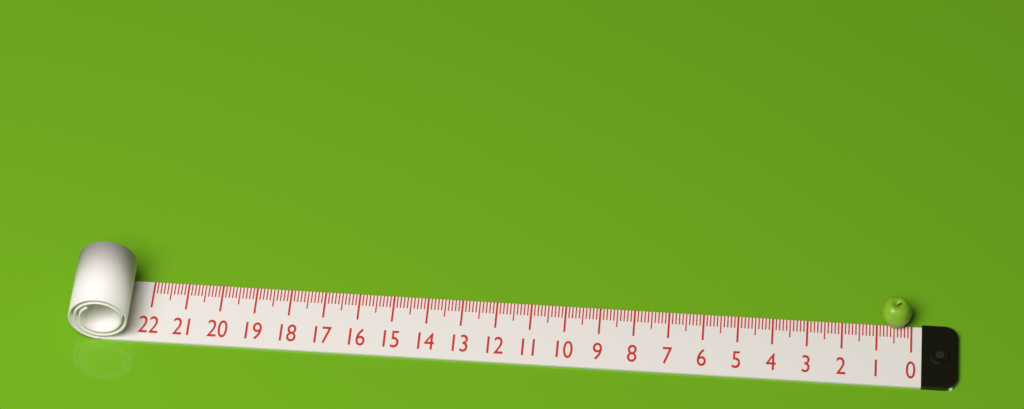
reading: 0.9 (no unit)
